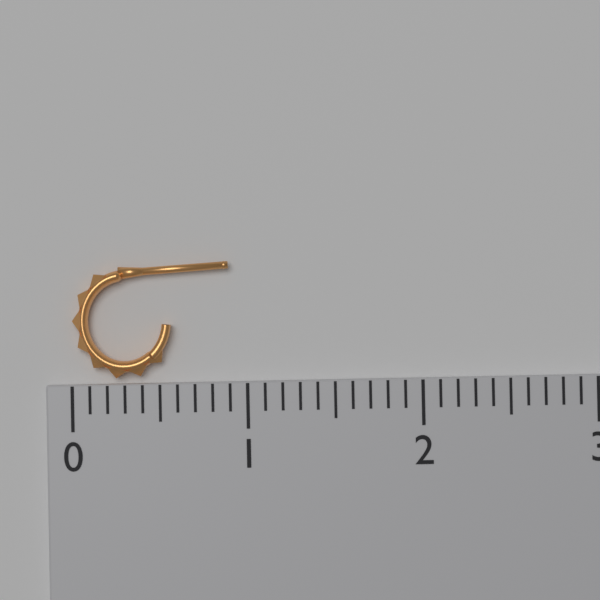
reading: 0.9 (no unit)
